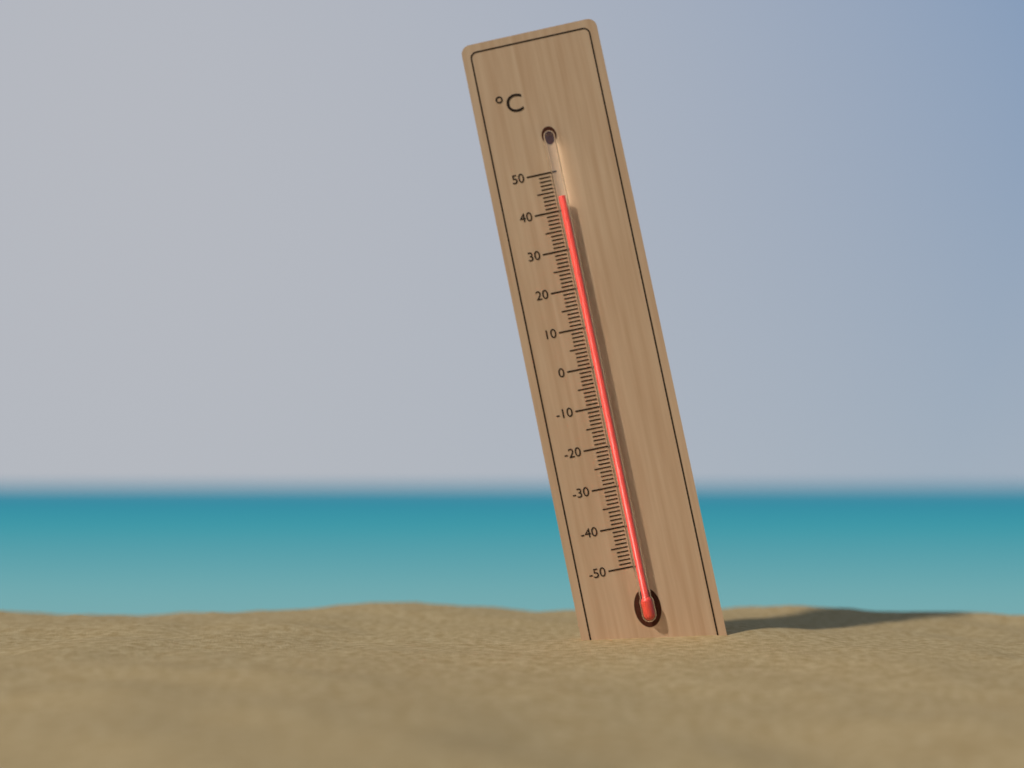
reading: 43 °C
